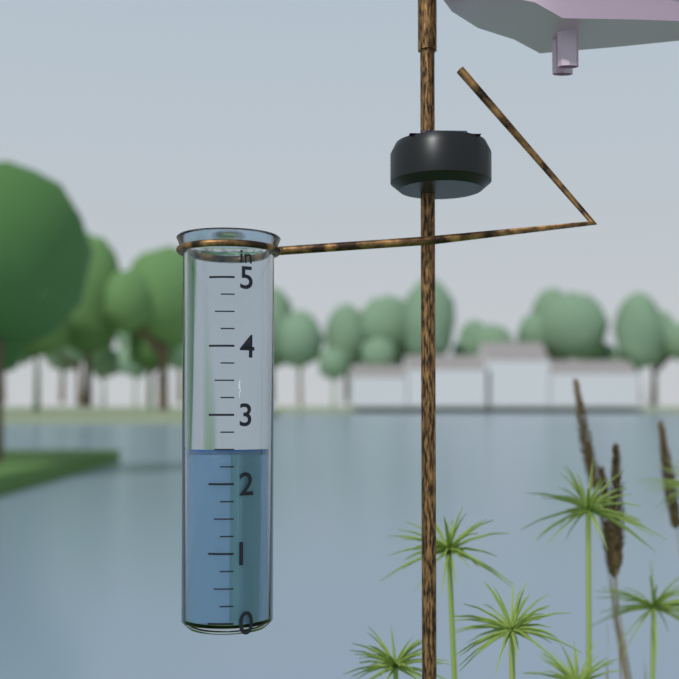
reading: 2.50 in
